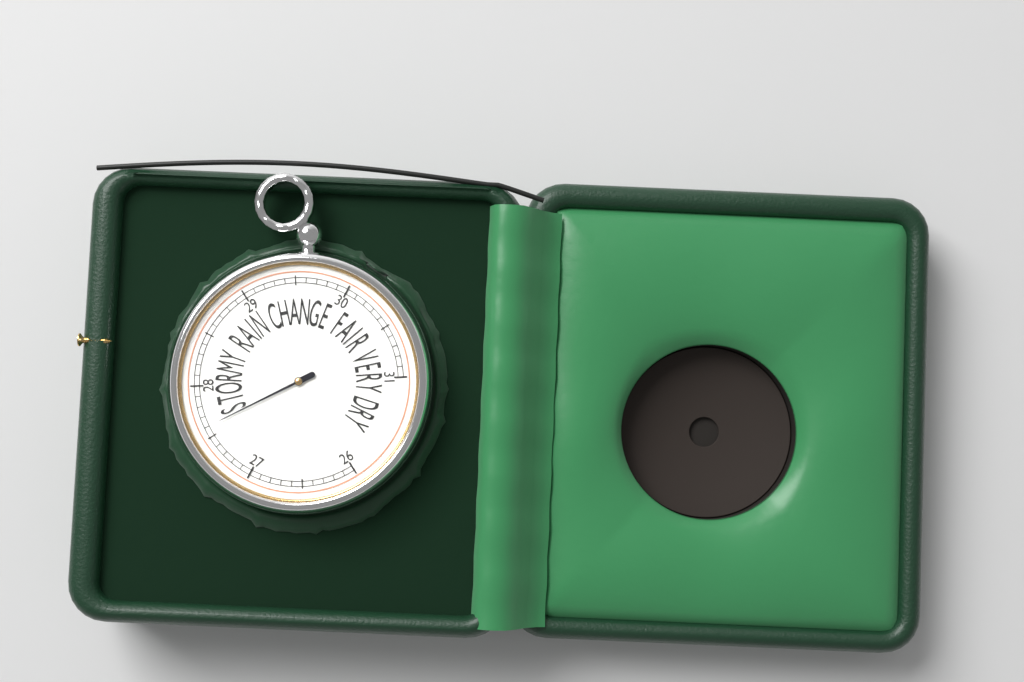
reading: 27.6 inHg
